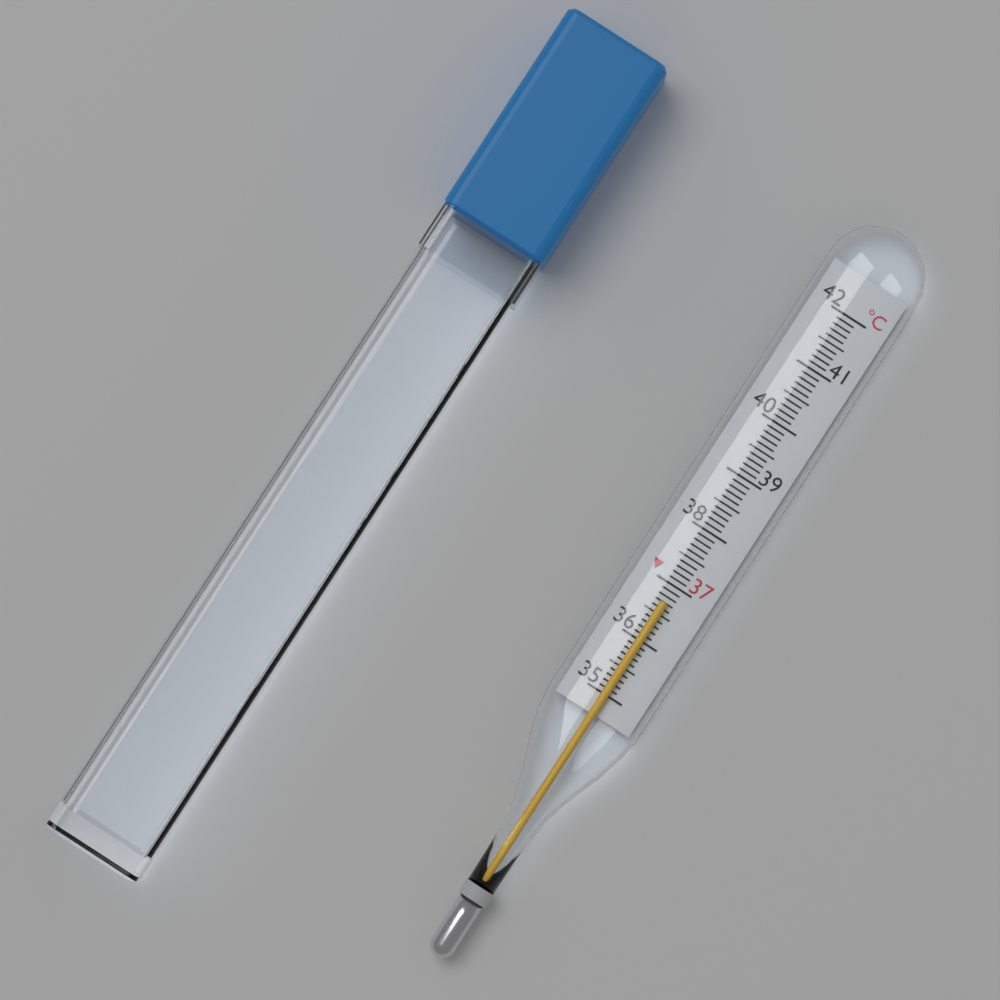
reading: 36.7 °C
